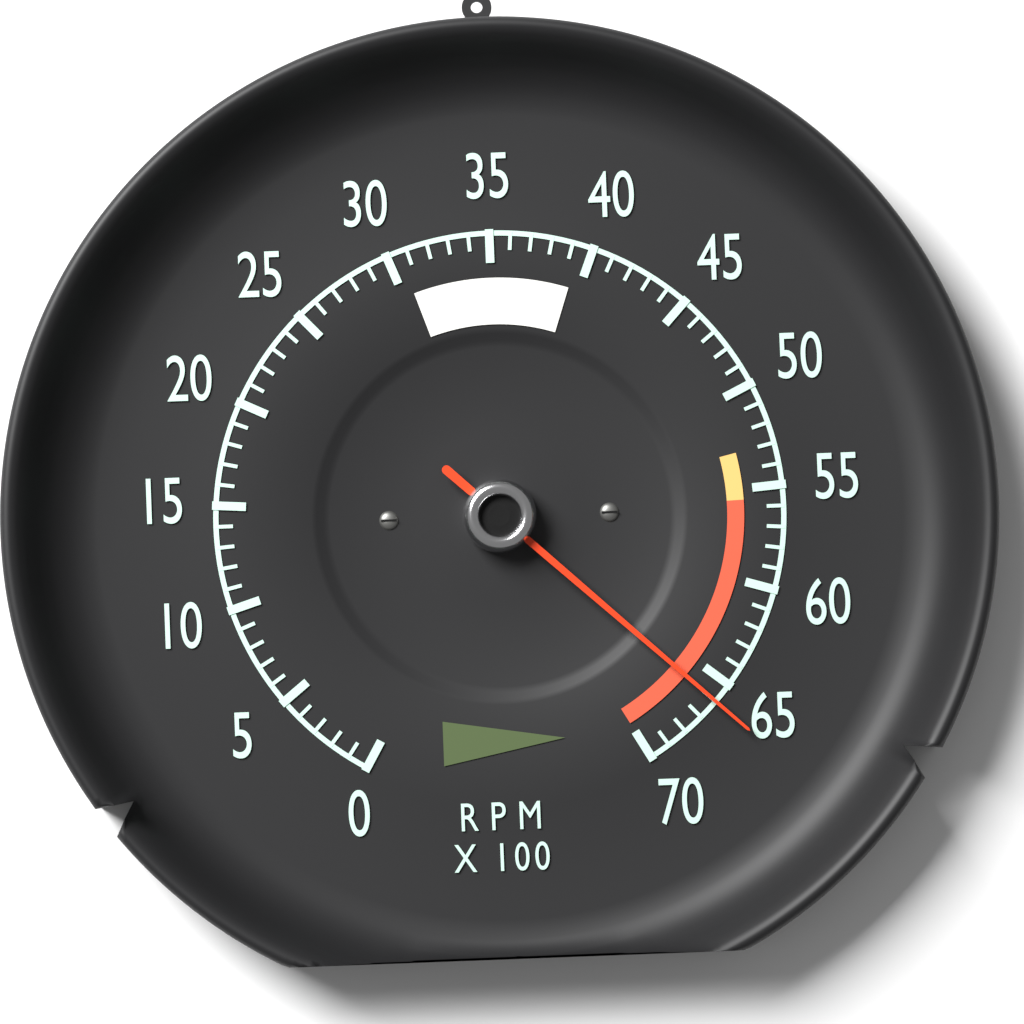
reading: 6600 RPM
